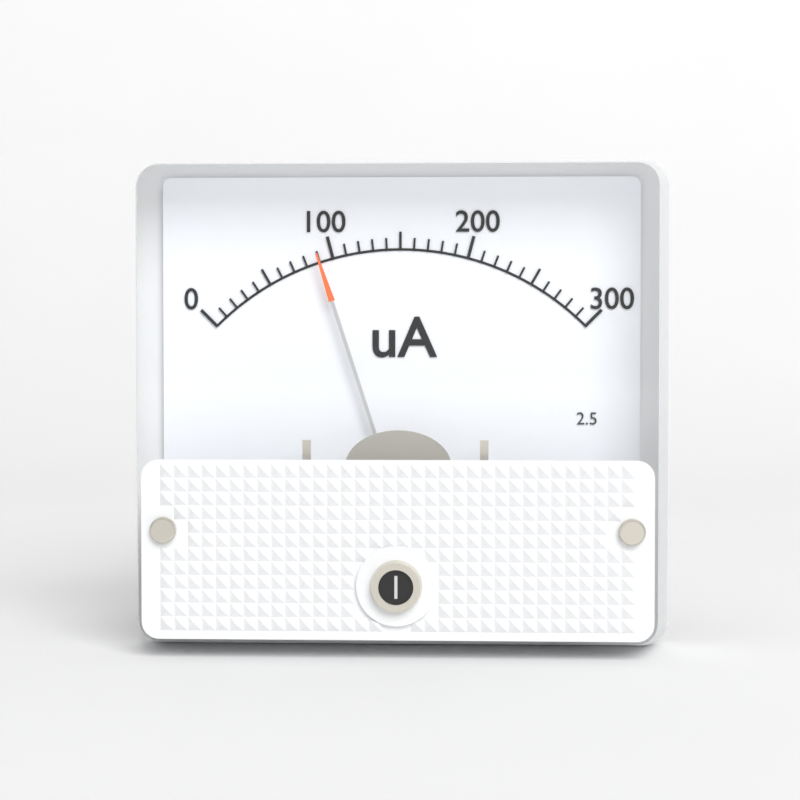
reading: 90 uA
